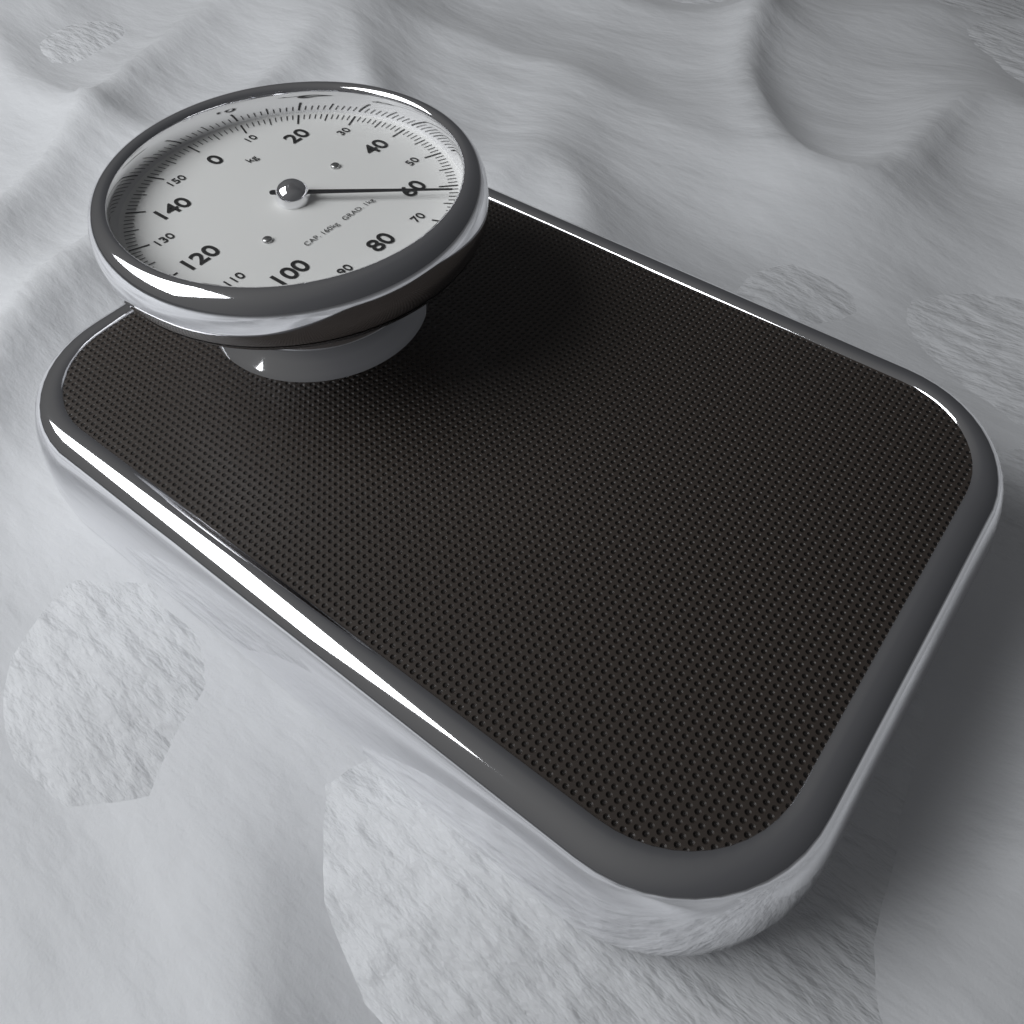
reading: 63 kg
